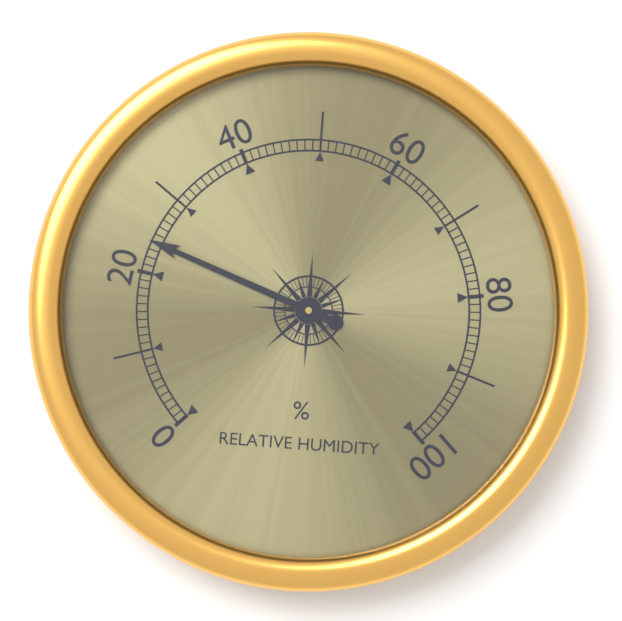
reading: 24 %
